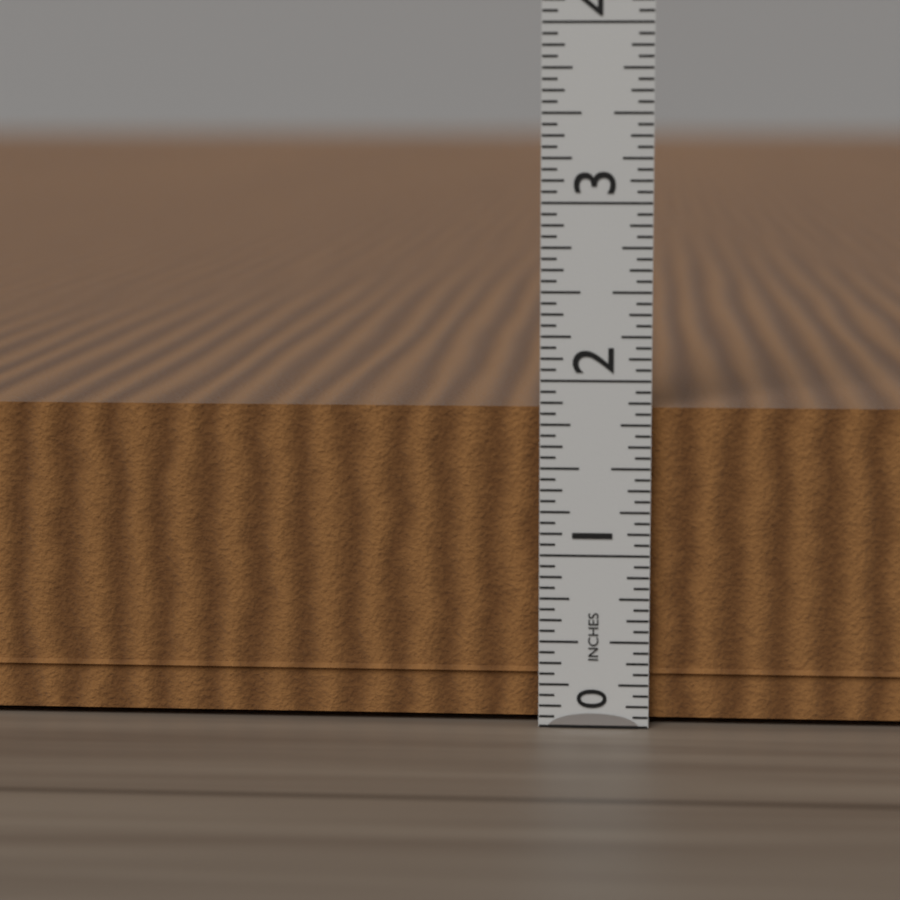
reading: 1.8750 in
